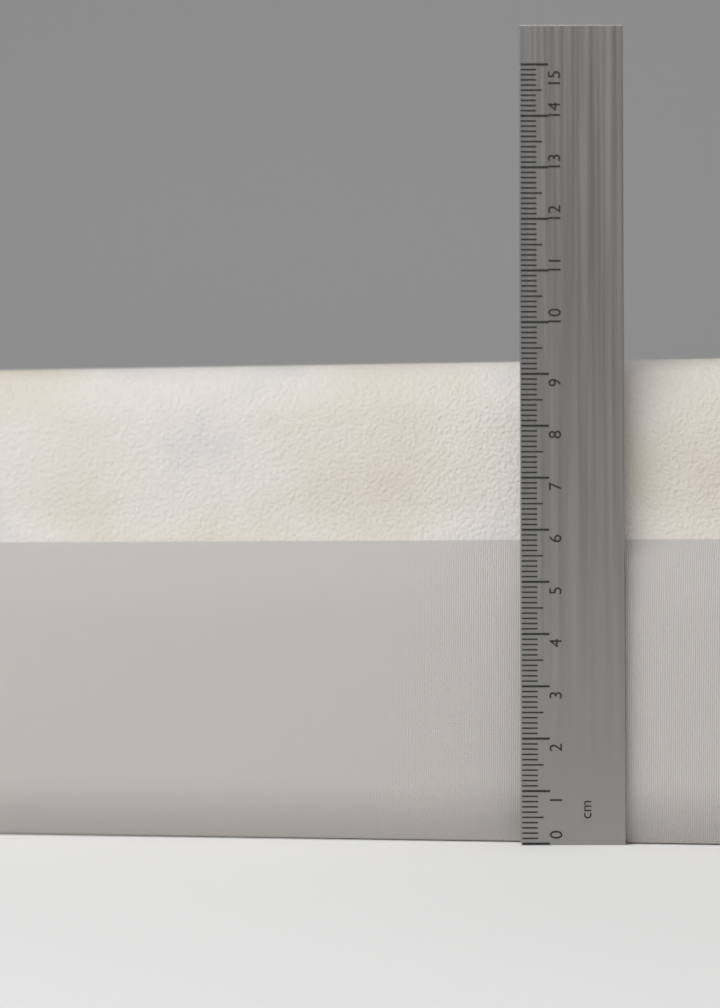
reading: 9.4 cm
